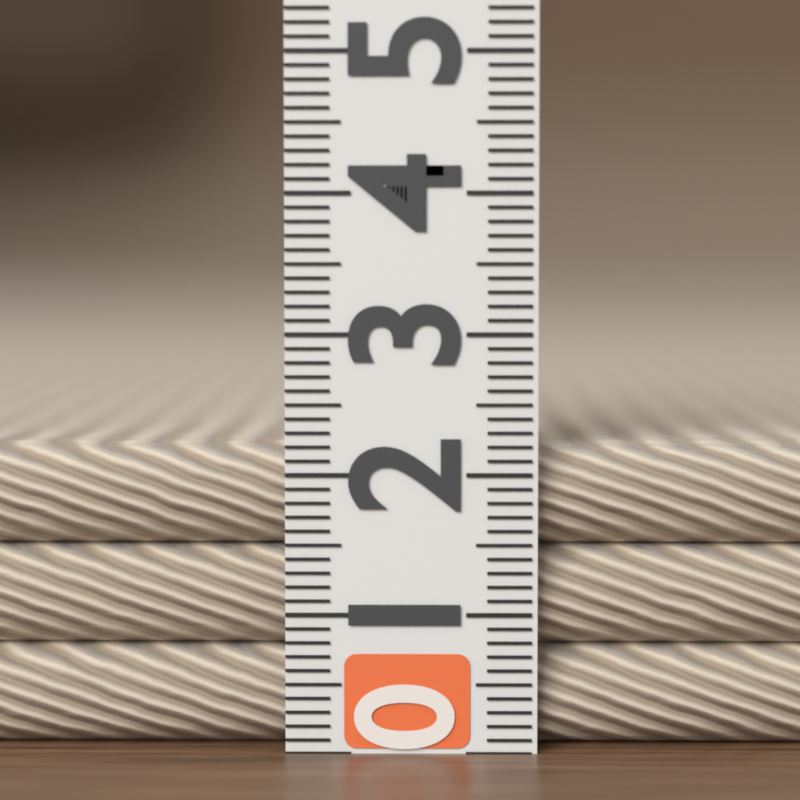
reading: 2.2 (no unit)
